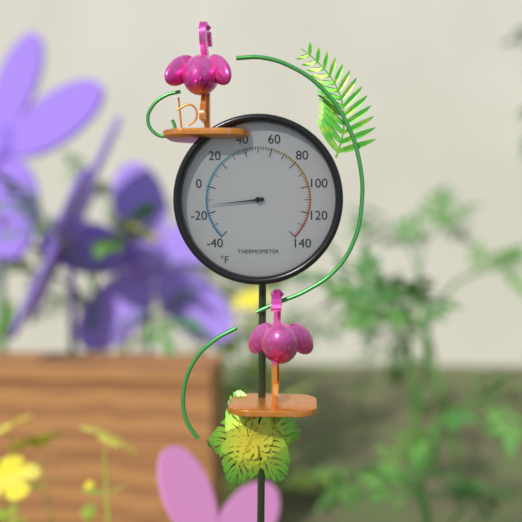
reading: -14 °F
